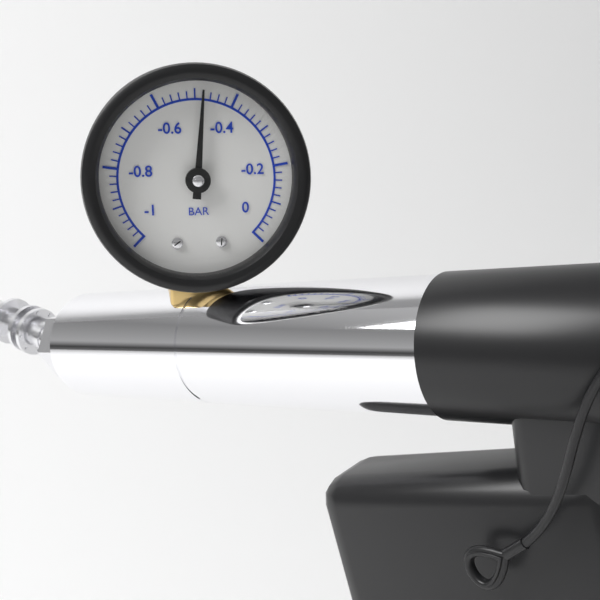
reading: -0.48 bar
